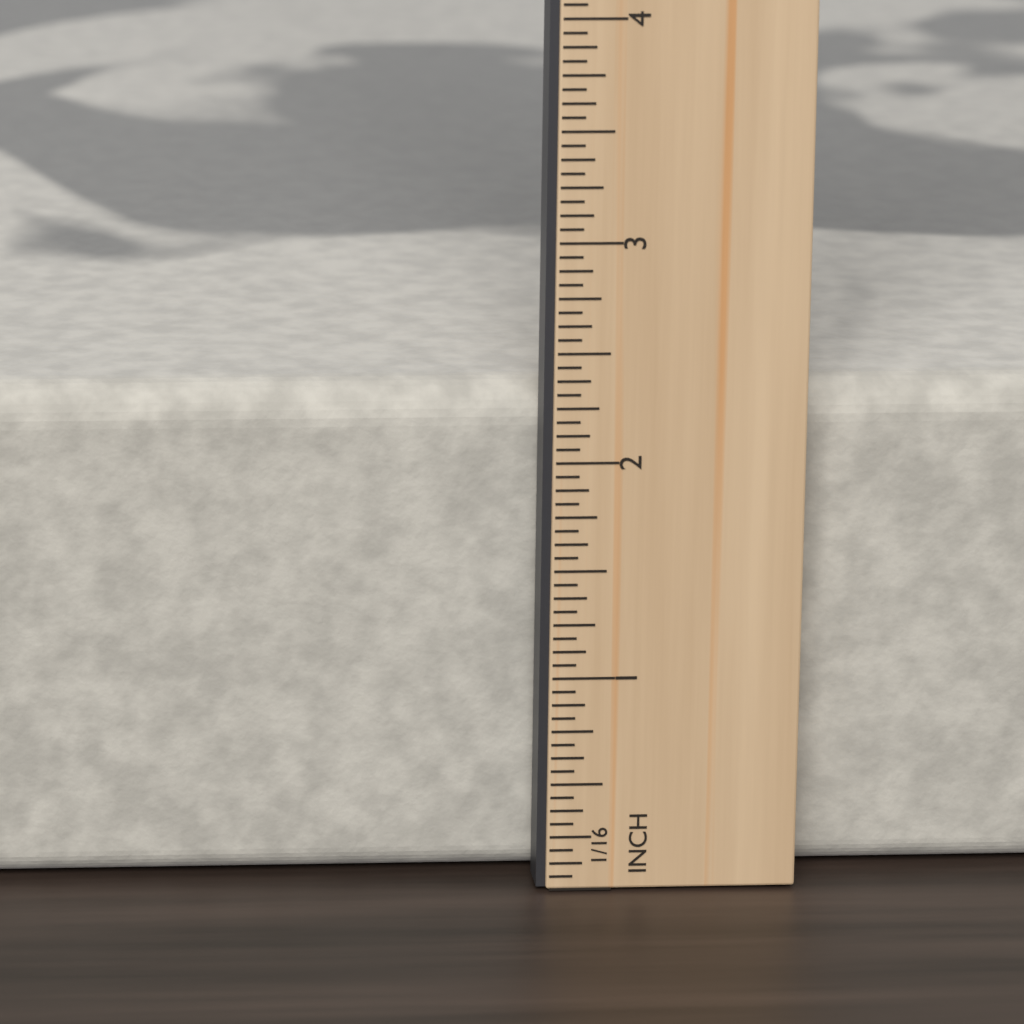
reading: 2.3125 in
